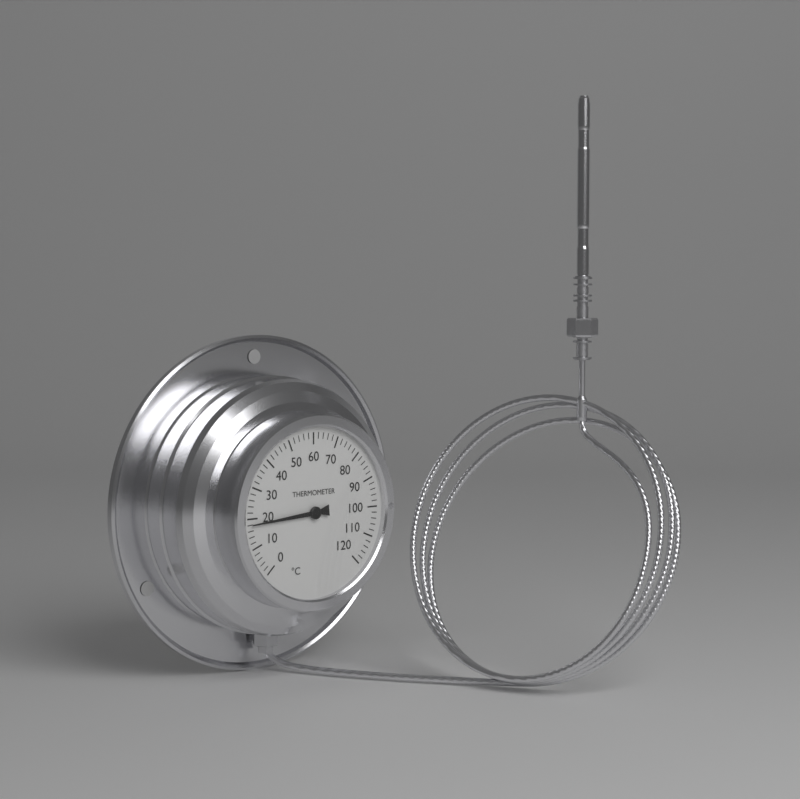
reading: 18 °C
